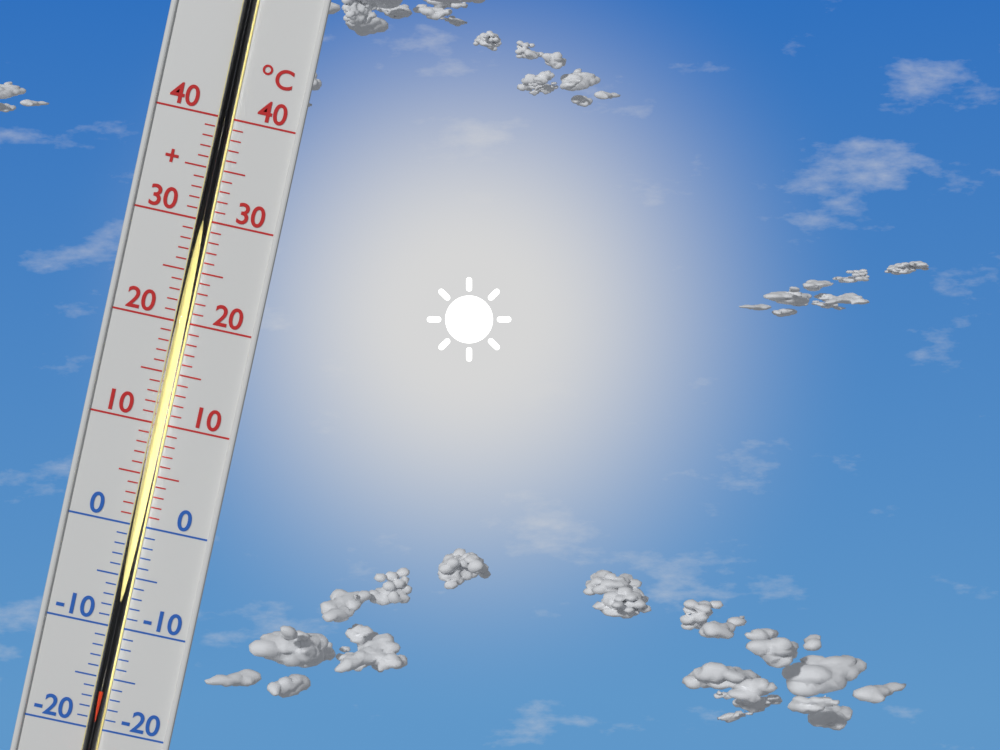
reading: -16 °C
